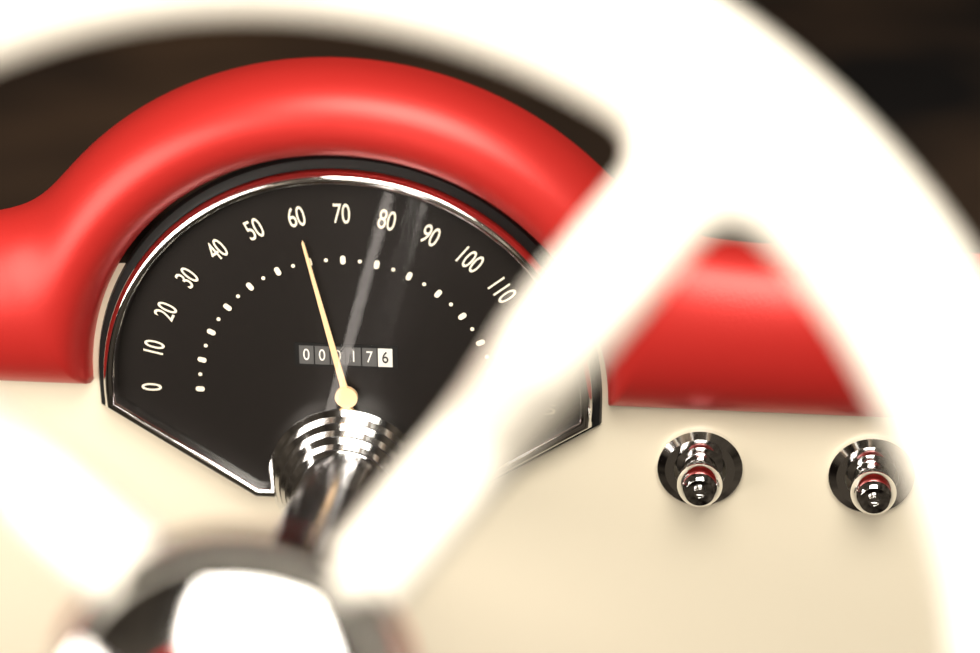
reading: 60 (no unit)
